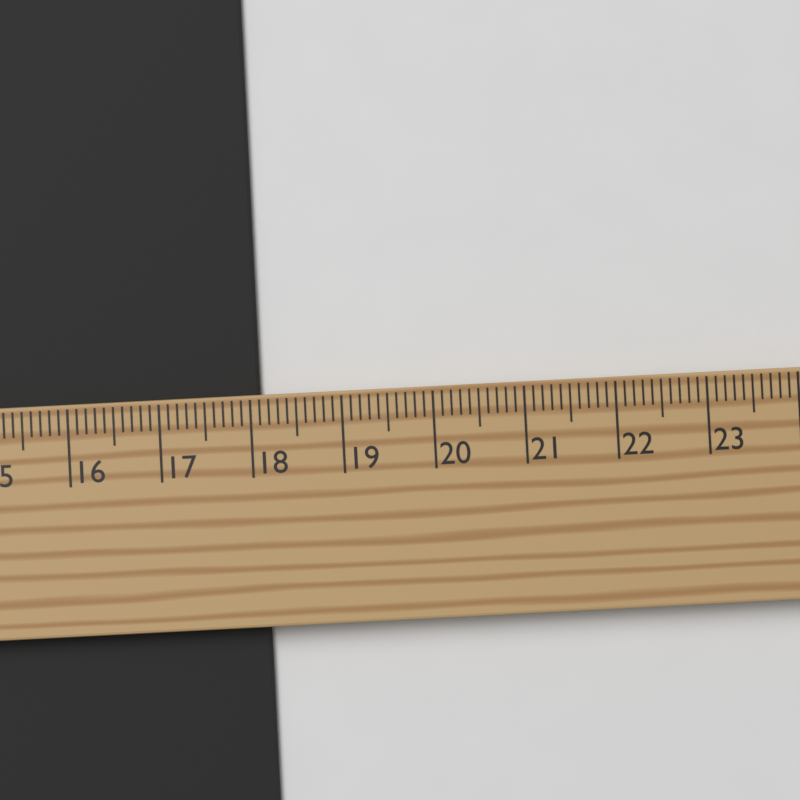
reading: 18.1 cm
